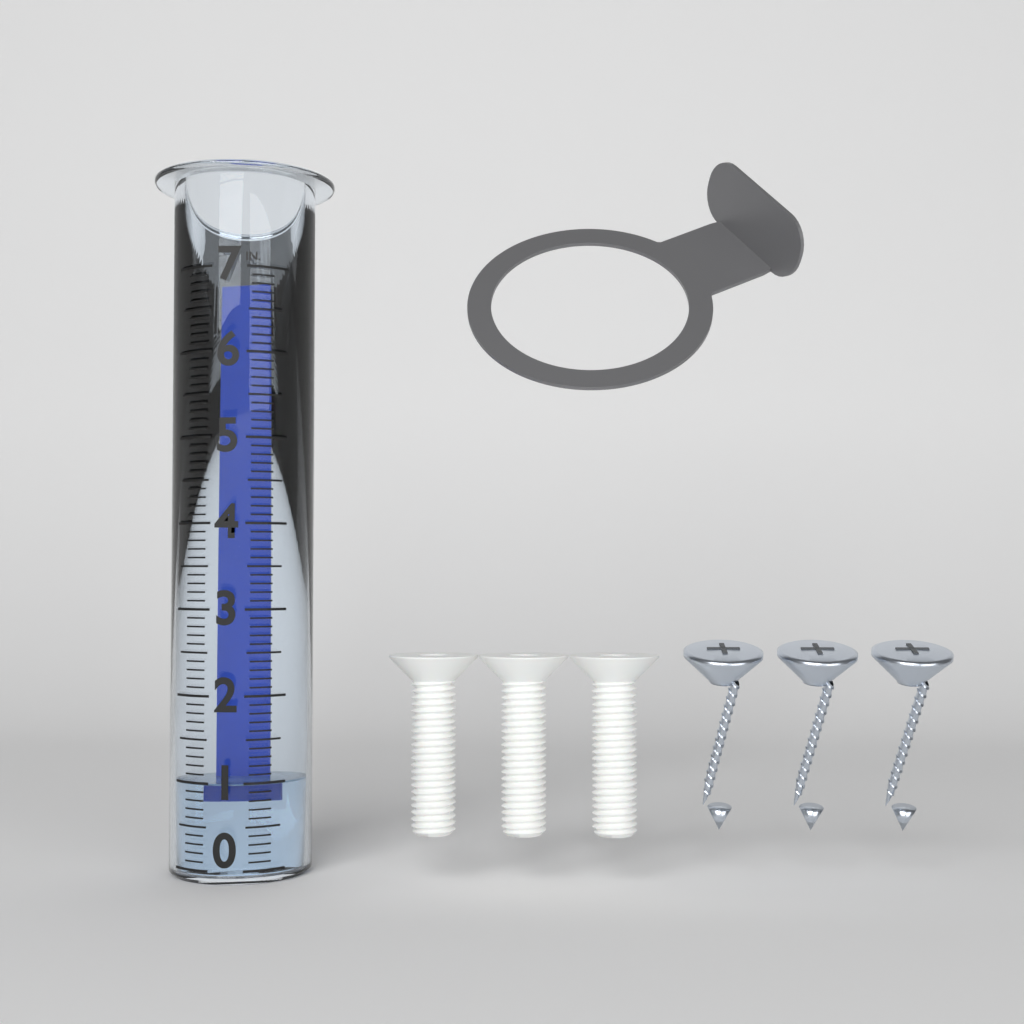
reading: 1.0 in
